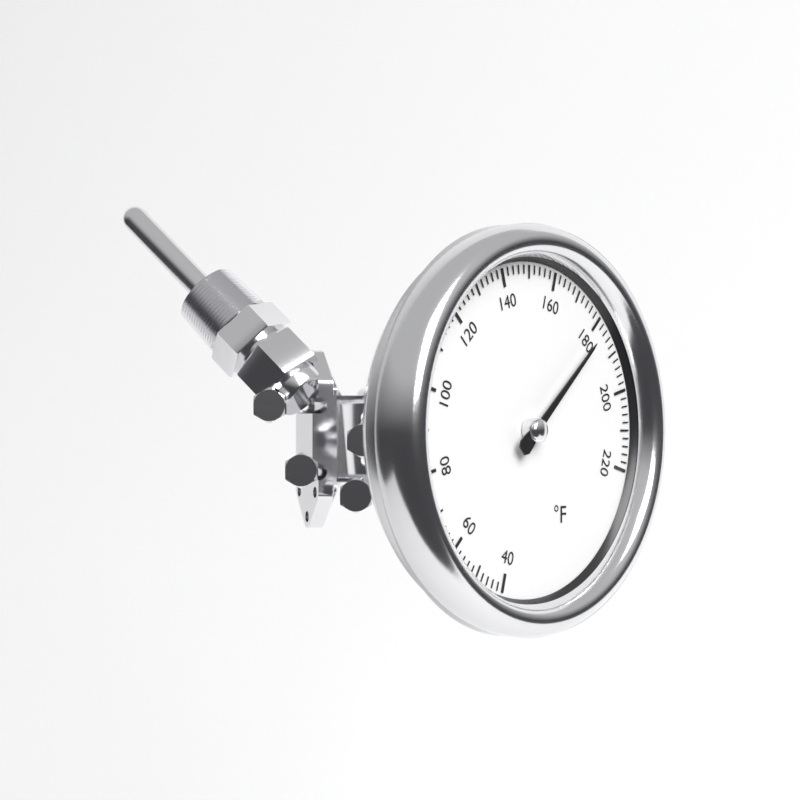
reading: 182 °F
